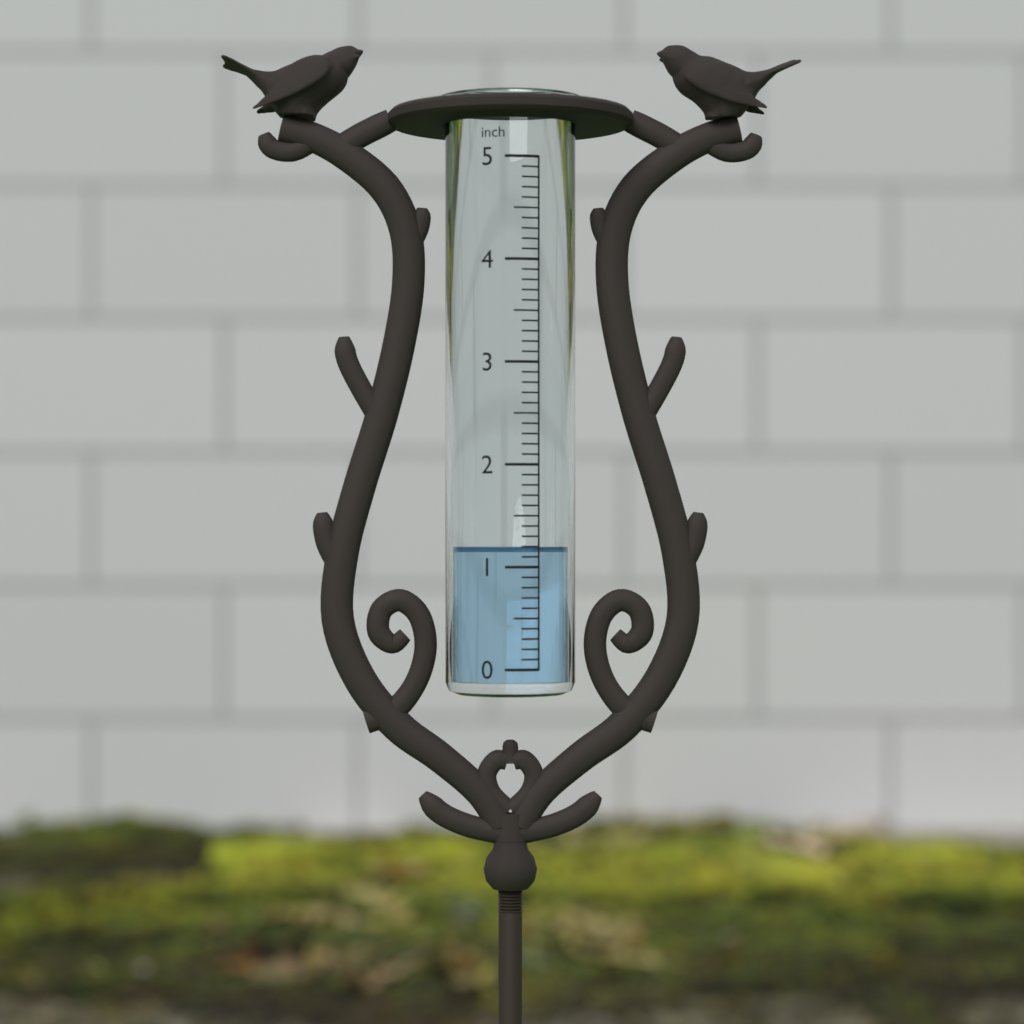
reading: 1.2 inch
